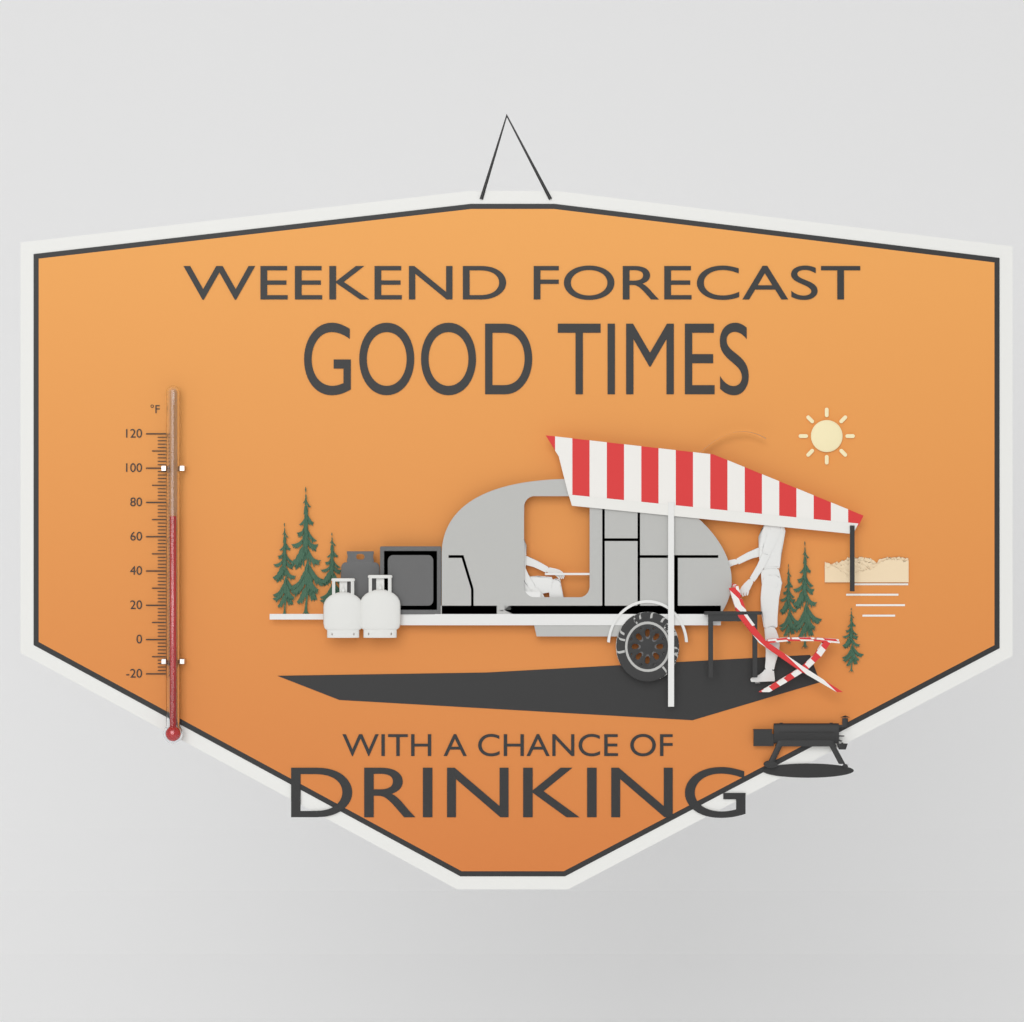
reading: 72 °F
